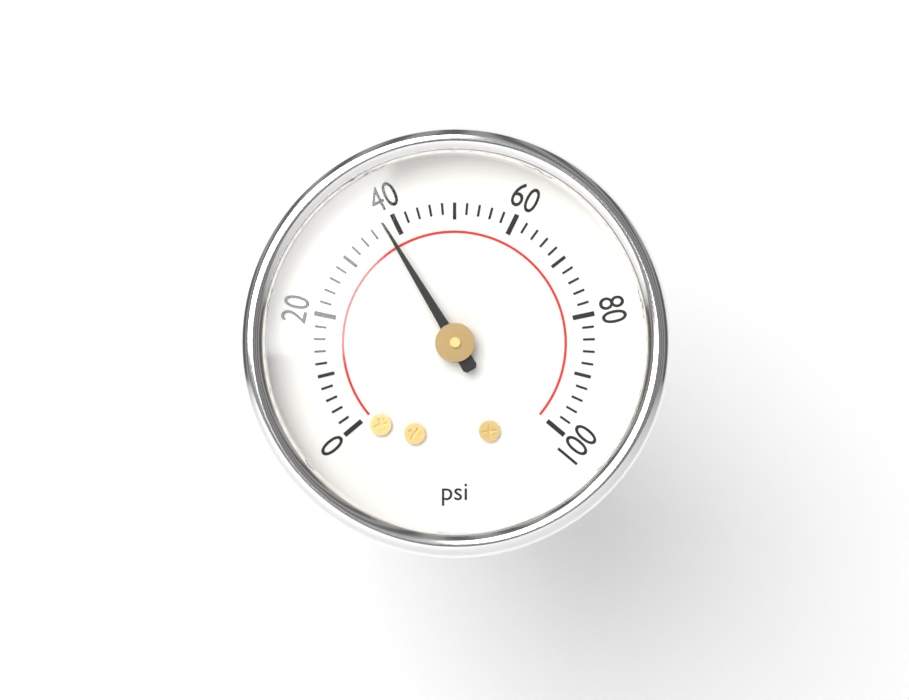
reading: 38 psi
